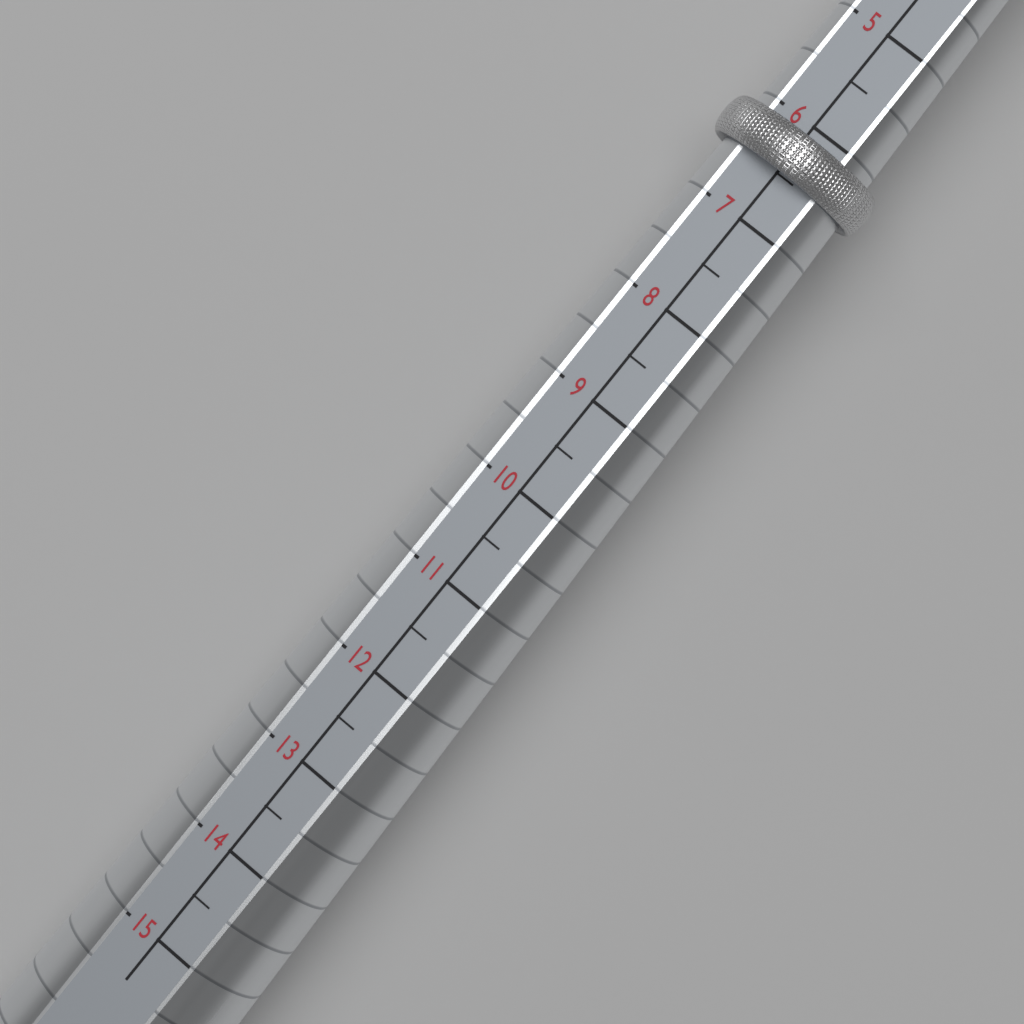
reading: 6.5 (no unit)
